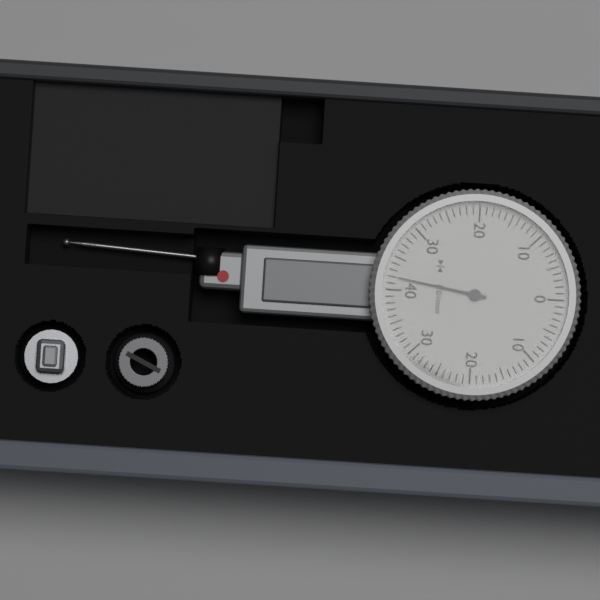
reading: 0.38 mm
